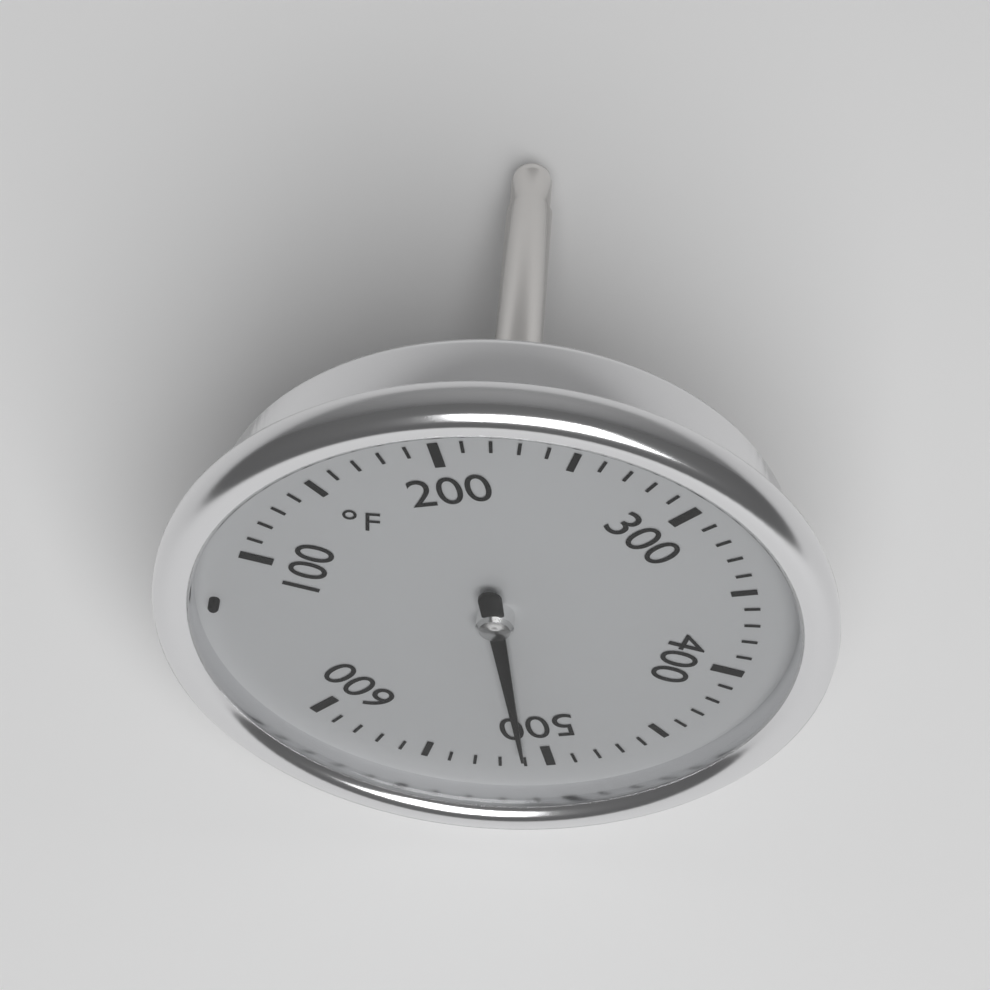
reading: 510 °F
